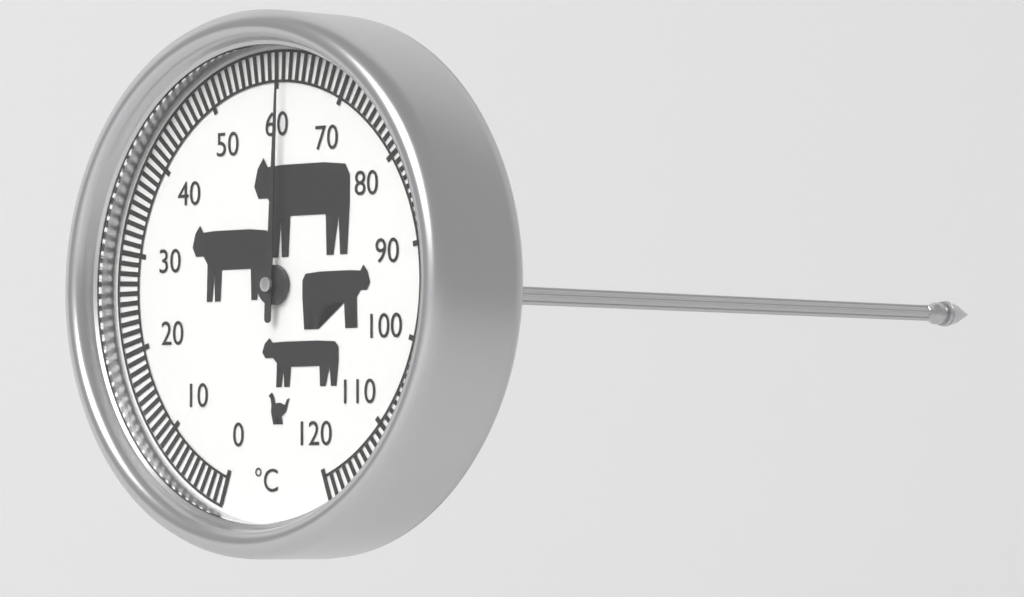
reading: 61 °C
